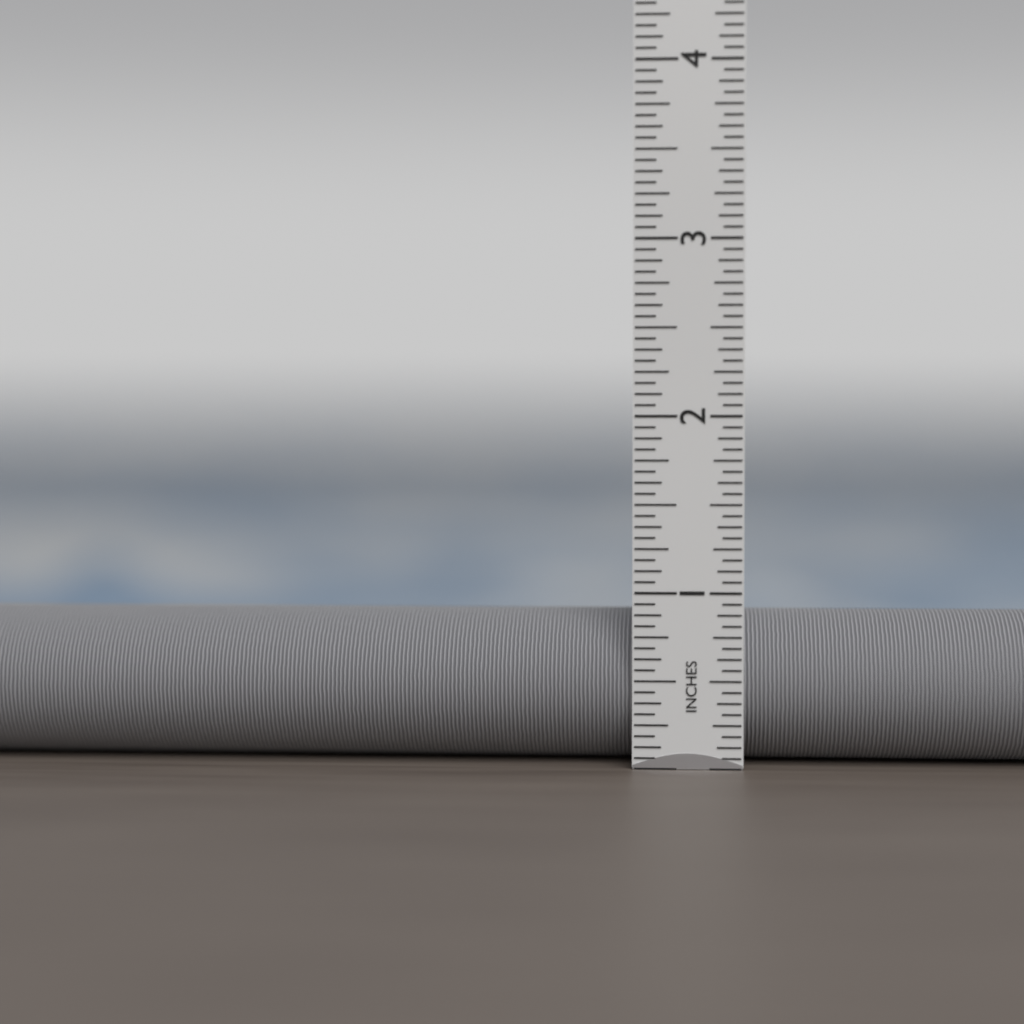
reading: 0.8750 in
